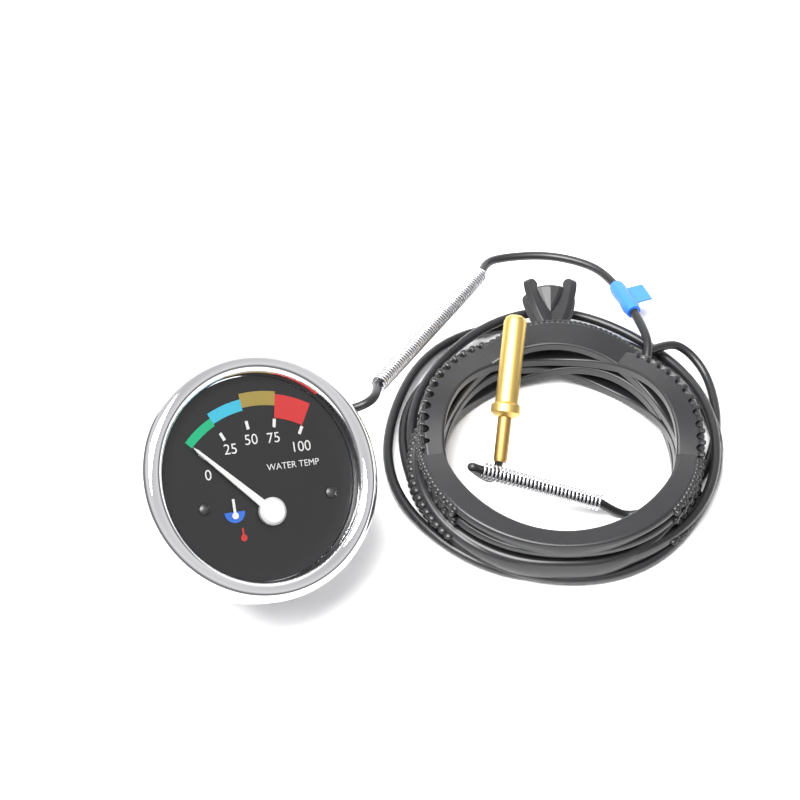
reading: 0 (no unit)
